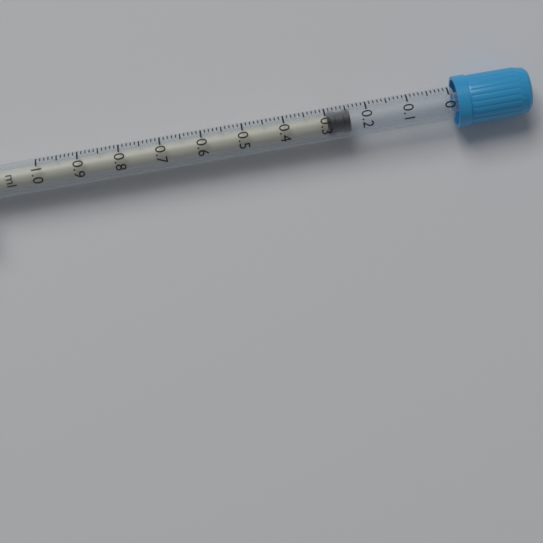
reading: 0.24 ml
